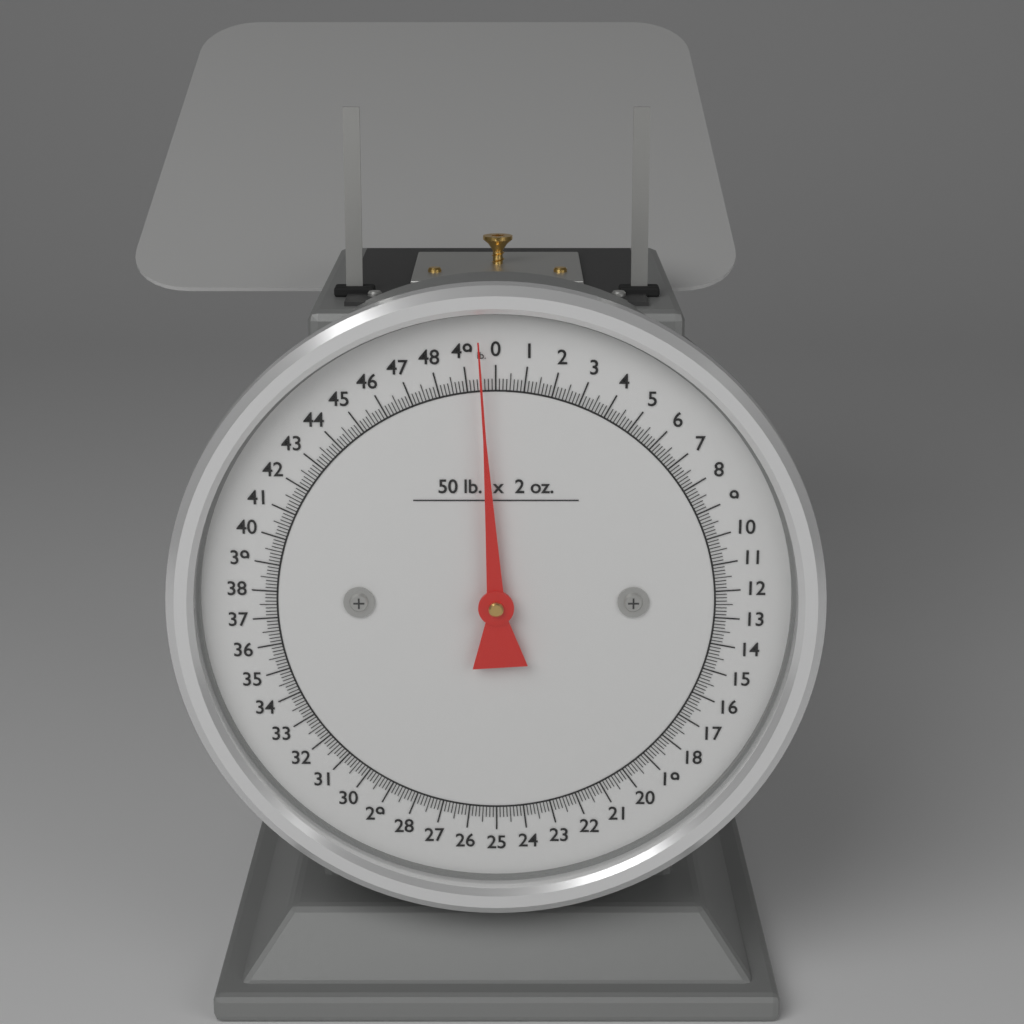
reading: 49.500 lb
